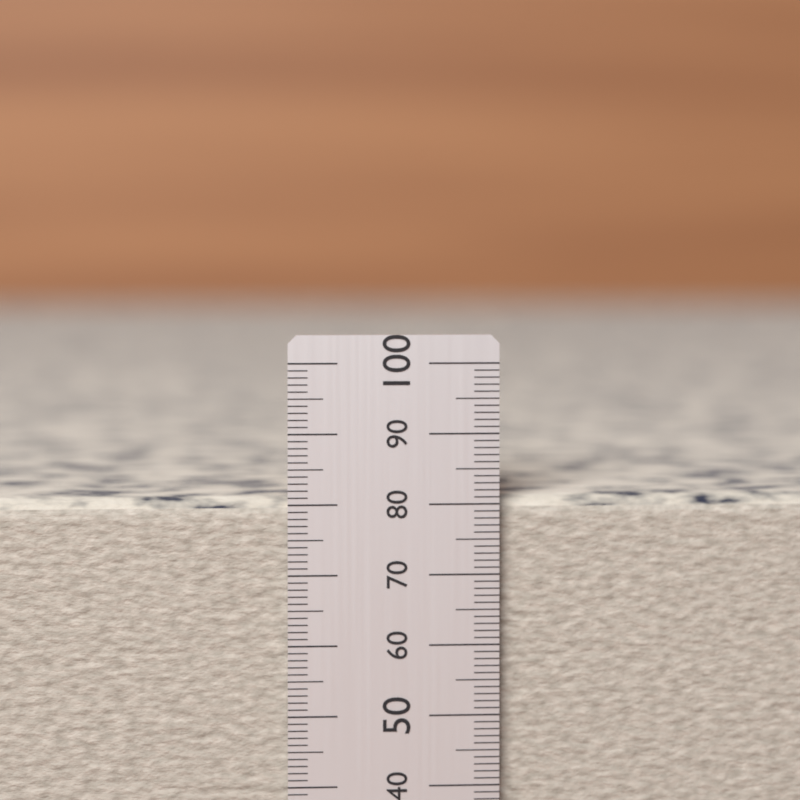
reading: 82 (no unit)
